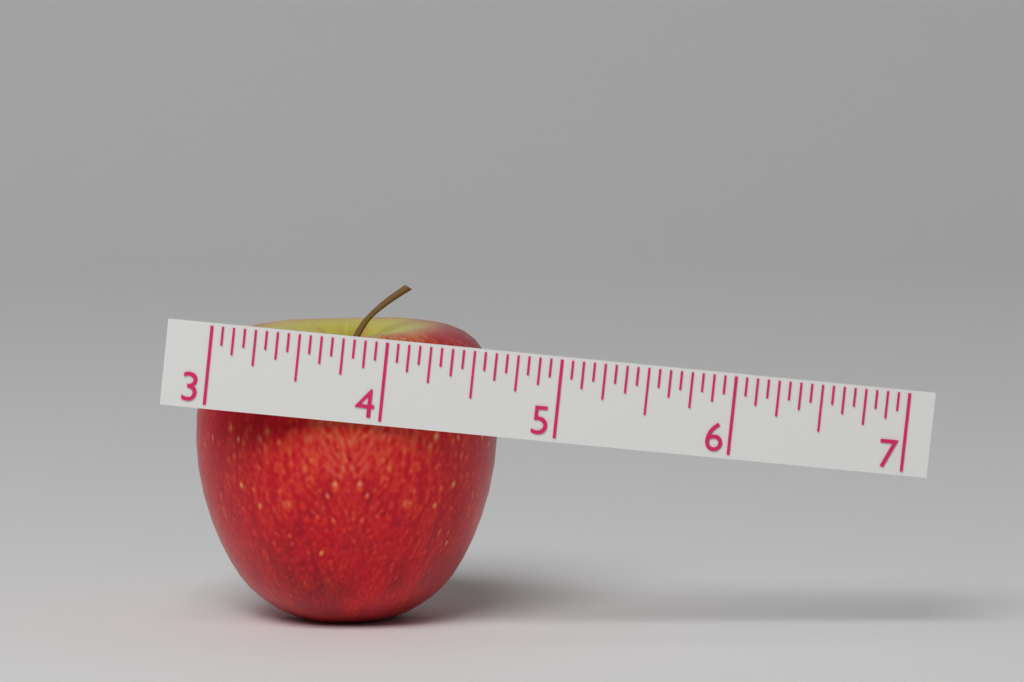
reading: 4.7500 (no unit)
